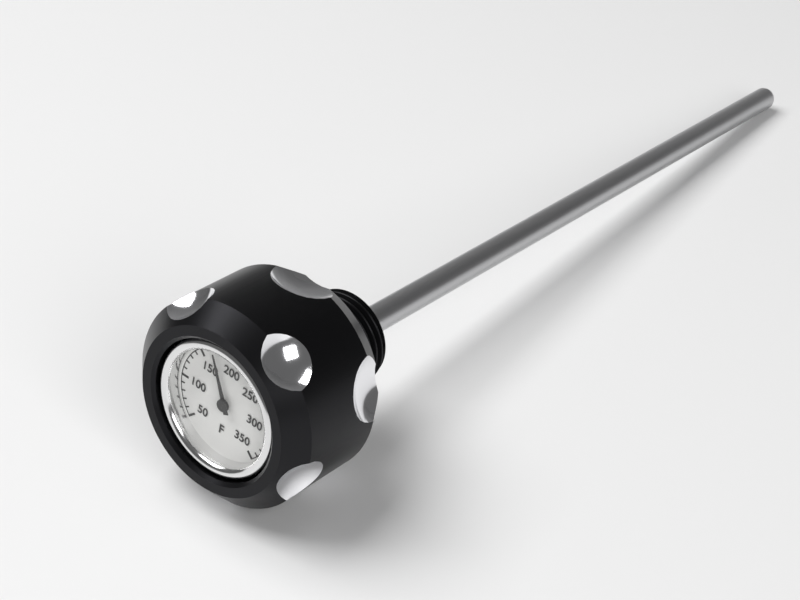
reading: 170 °F
